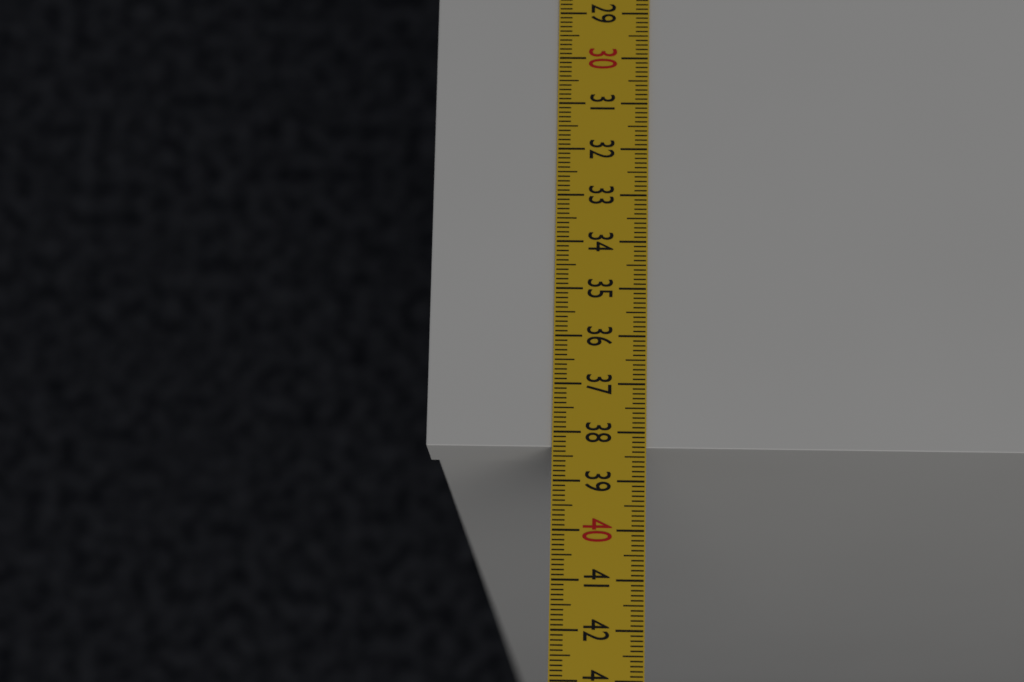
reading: 38.3 cm
